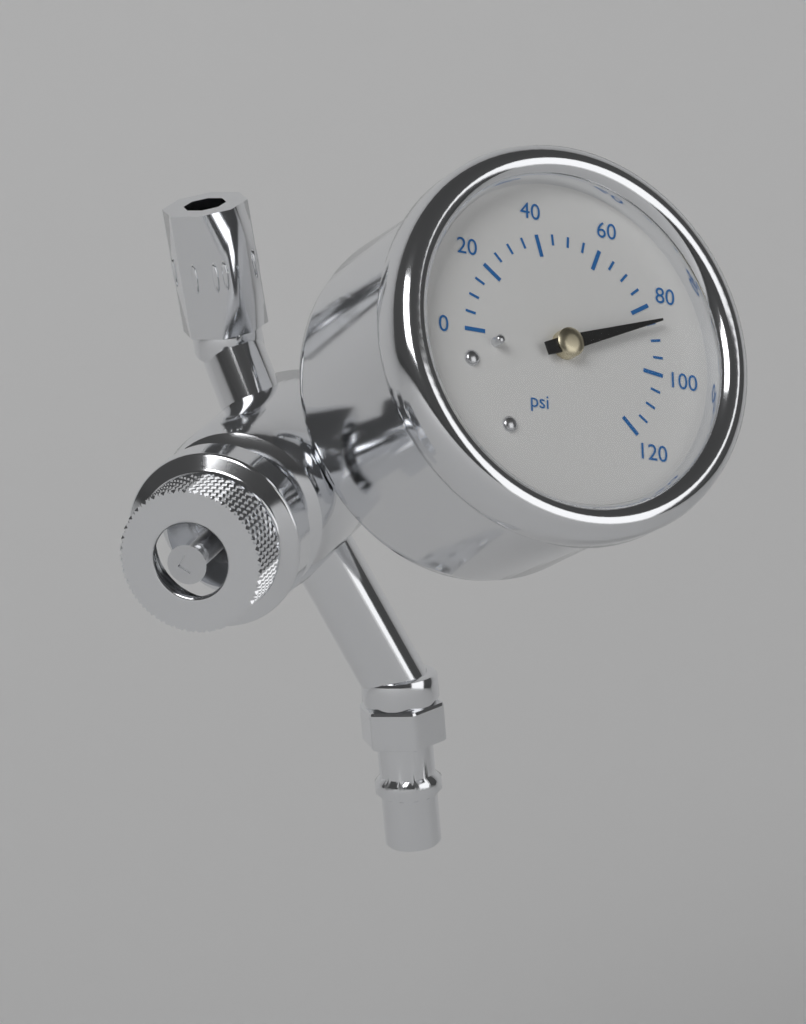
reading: 85 psi
